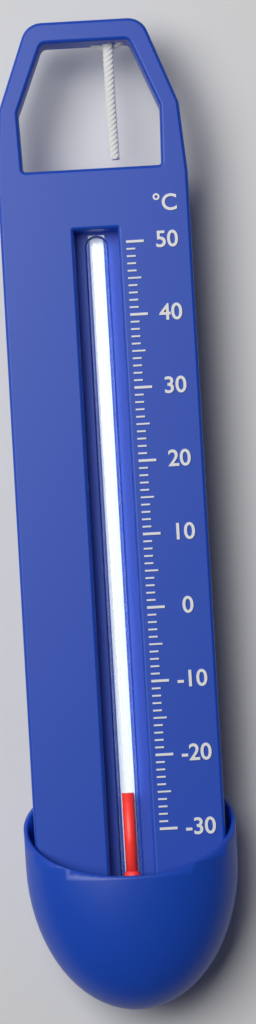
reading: -25 °C
